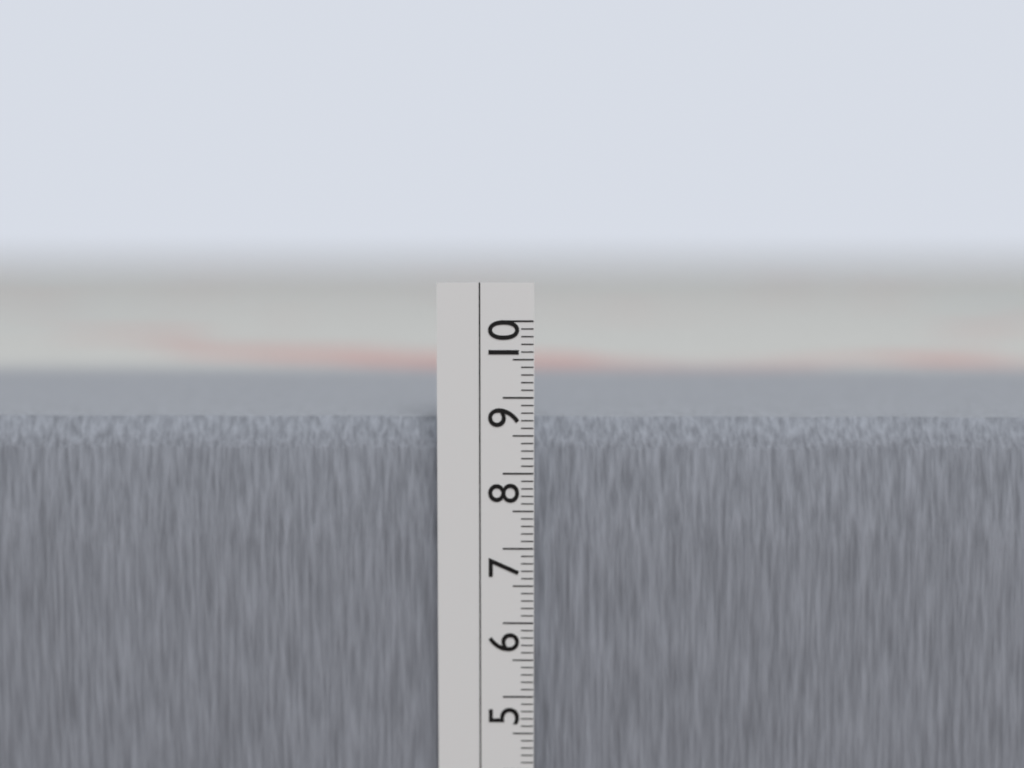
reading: 8.7 cm
